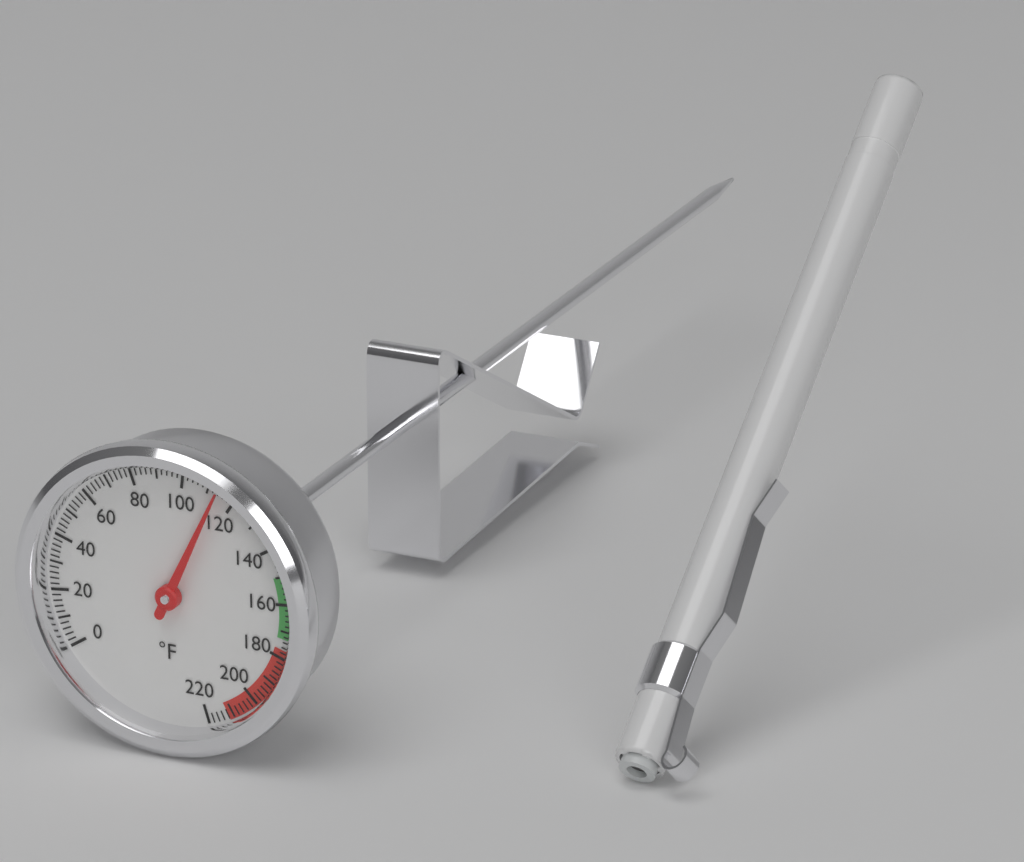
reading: 114 °F
